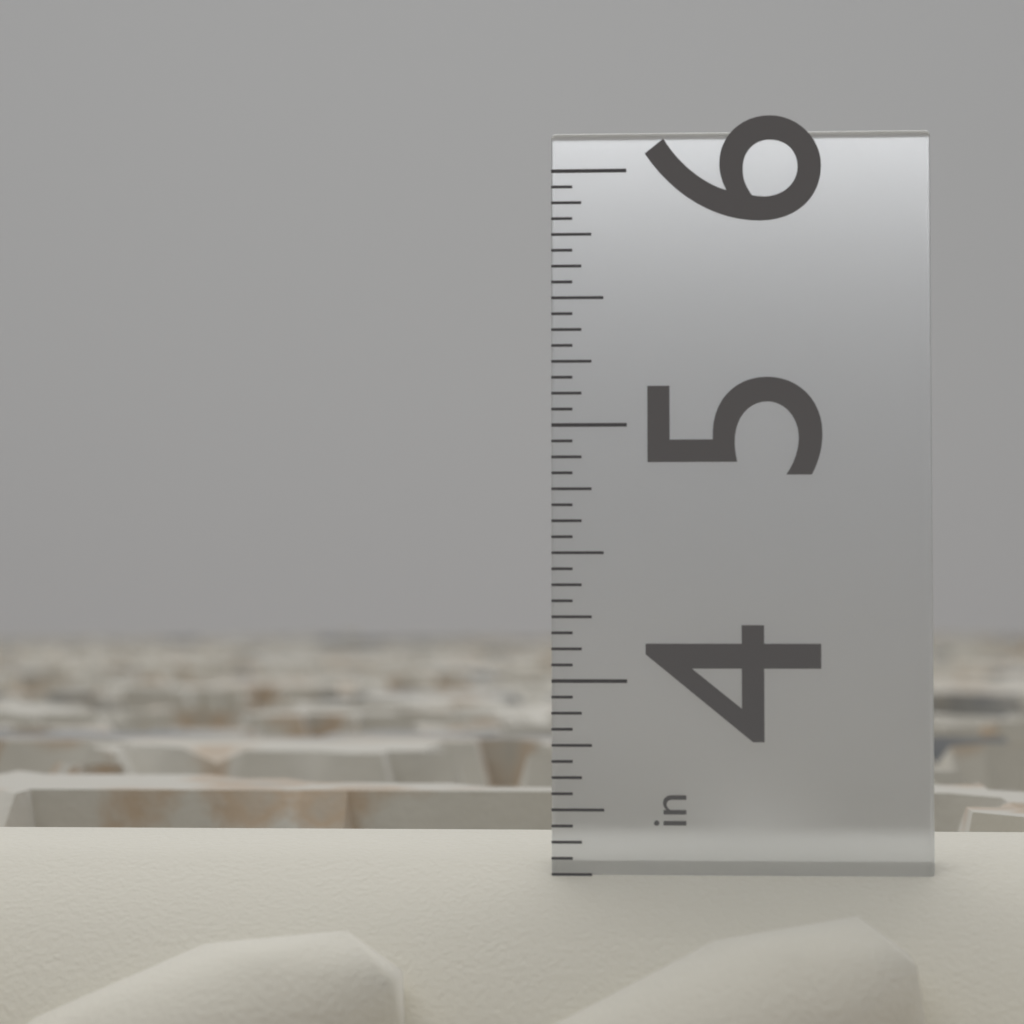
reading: 3.3750 in
